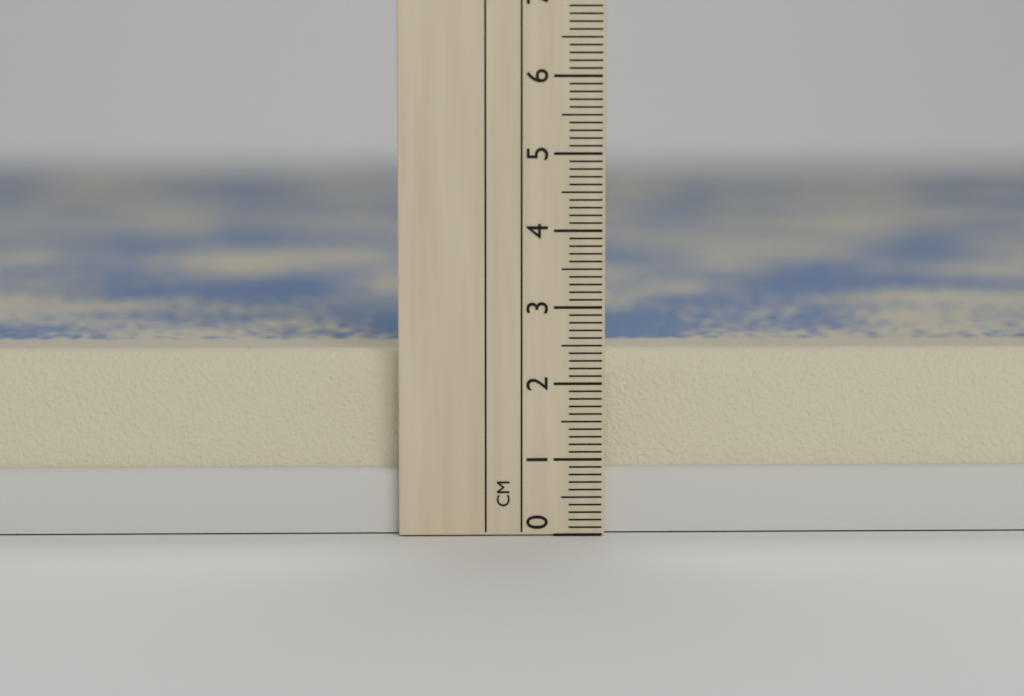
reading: 2.4 cm
